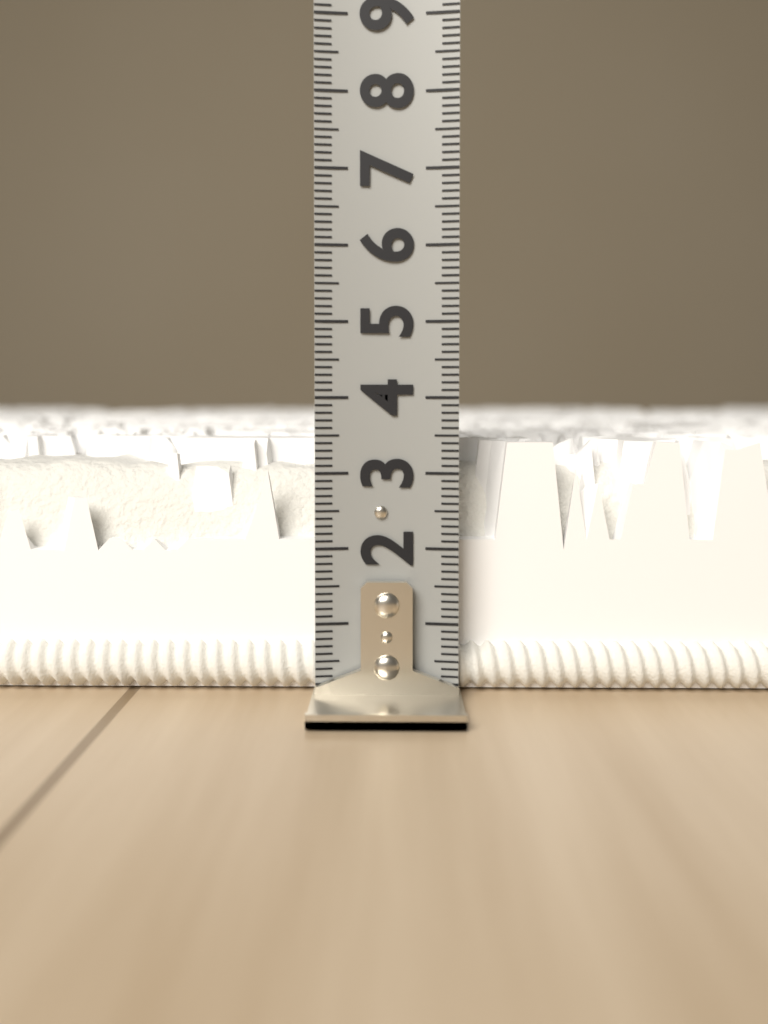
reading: 3.4 (no unit)
